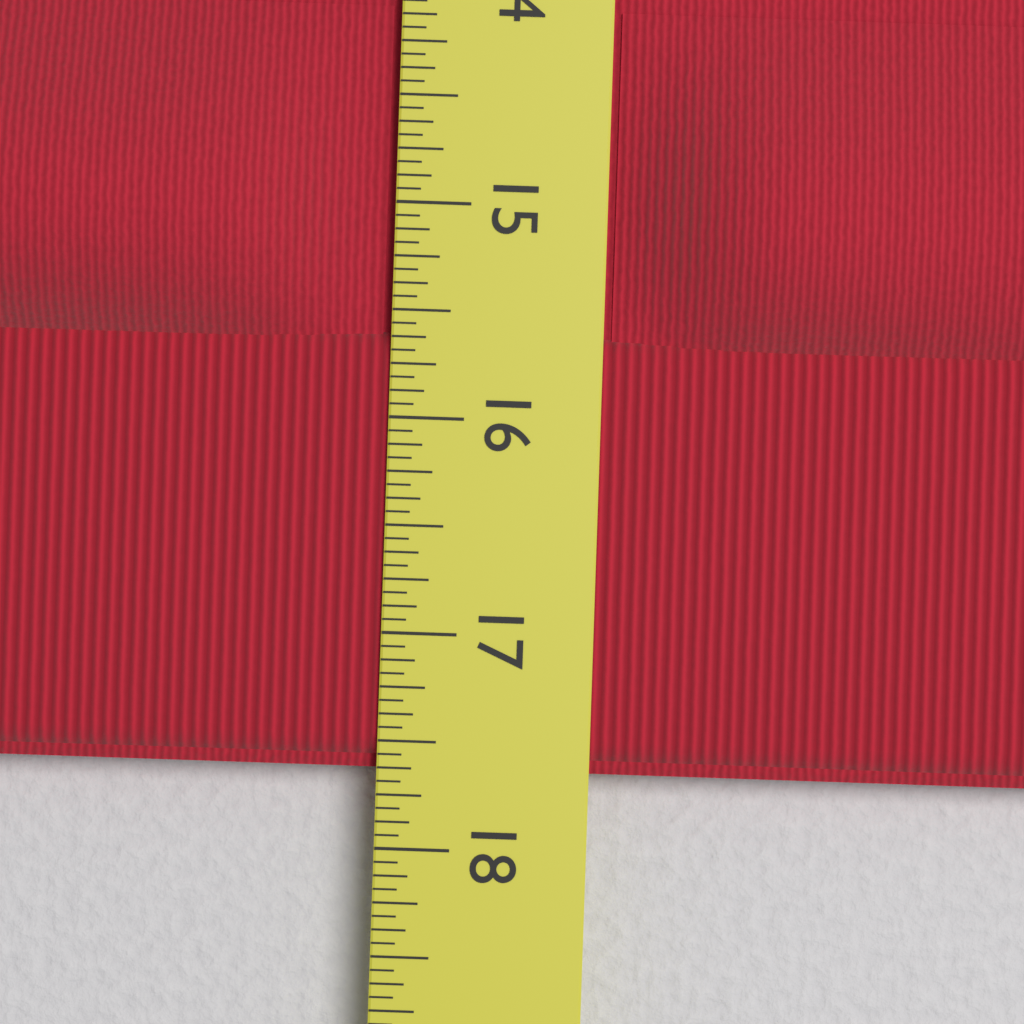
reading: 17.6250 in
